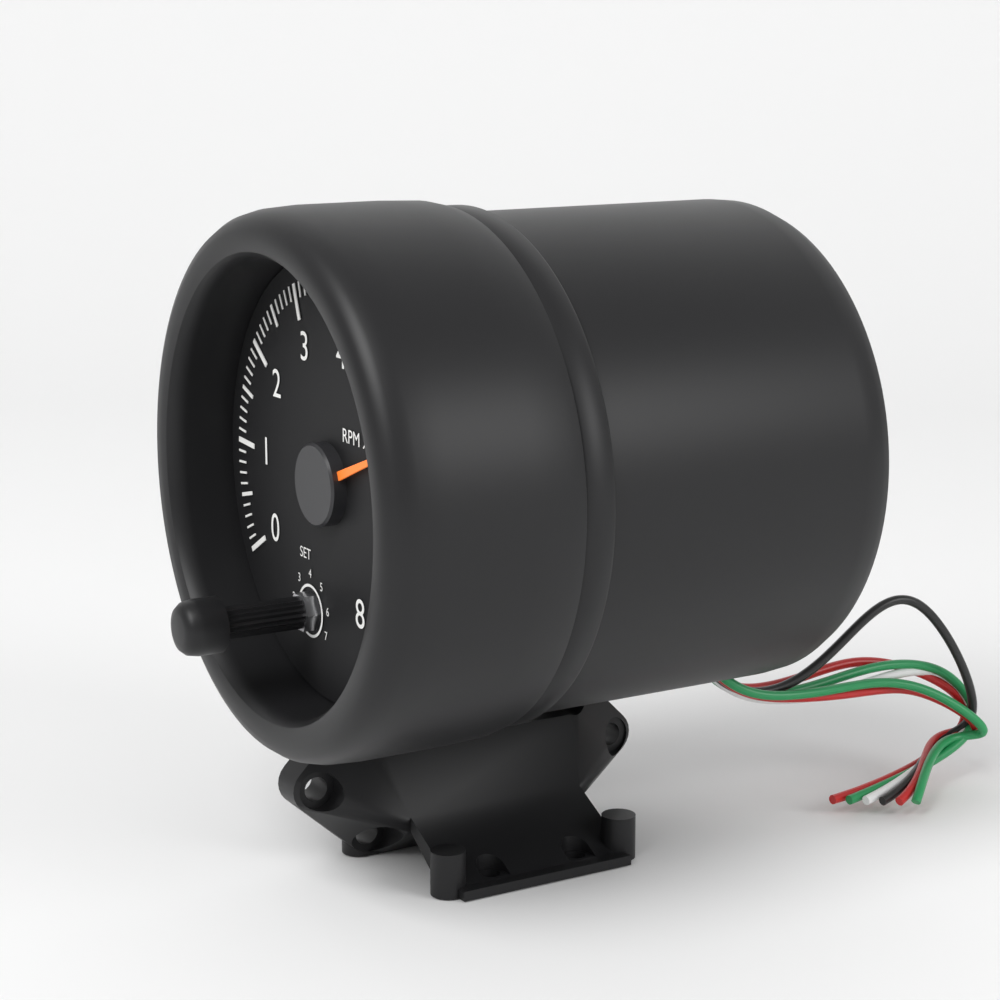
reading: 5.6 RPM x1000
